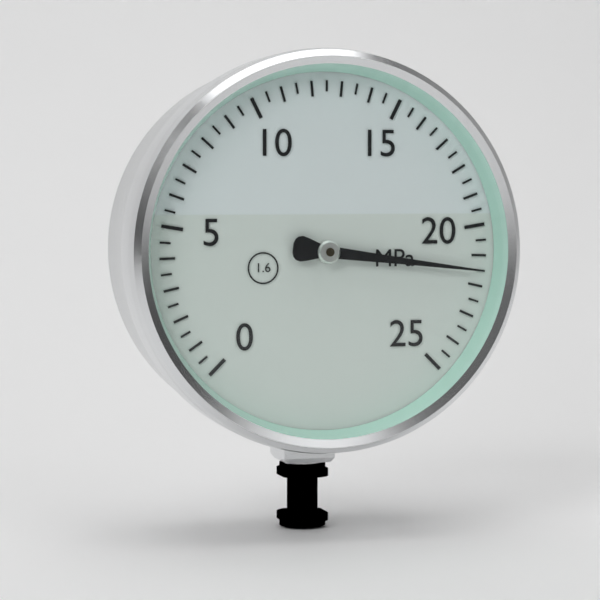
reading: 21.5 MPa
